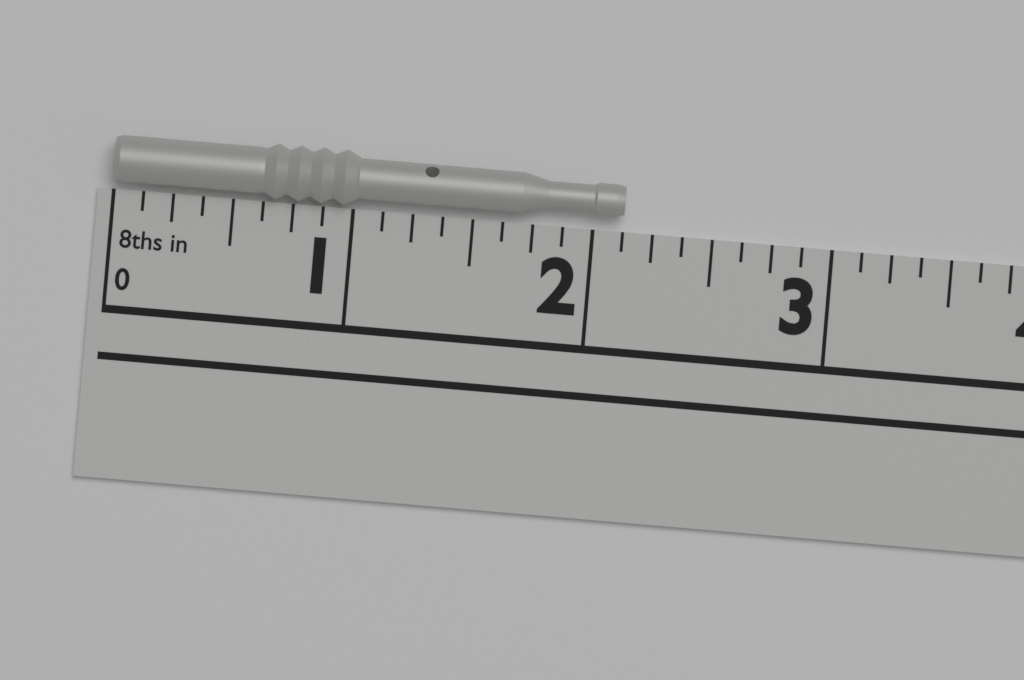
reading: 2.125 in
